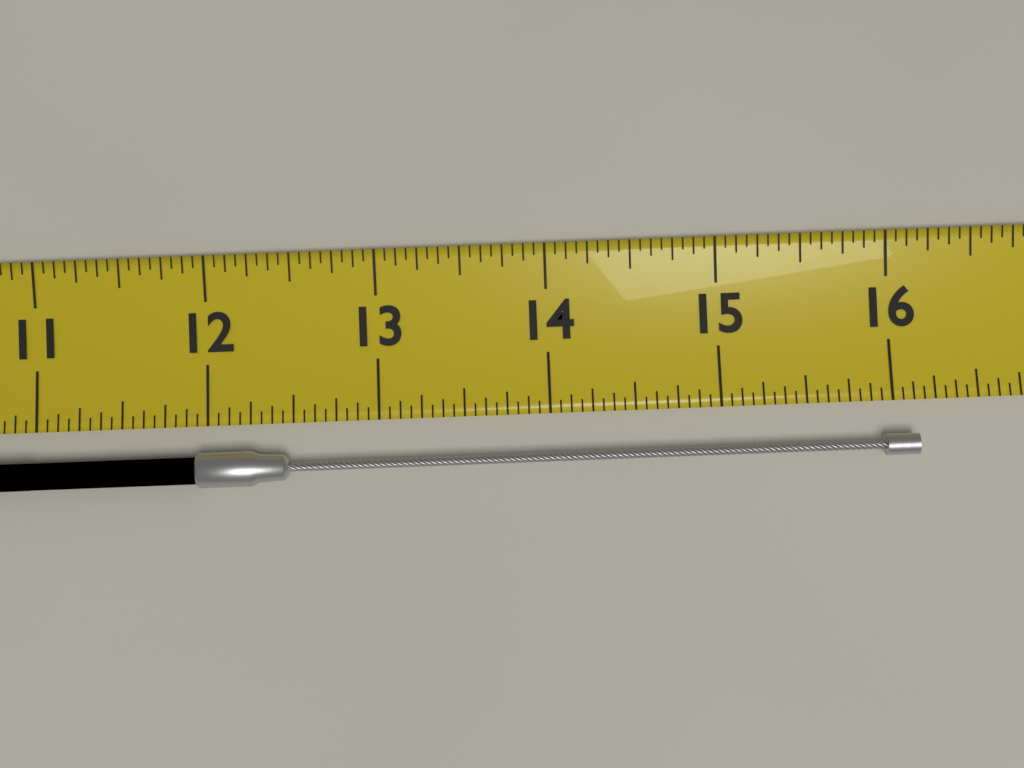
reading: 16.1250 (no unit)
